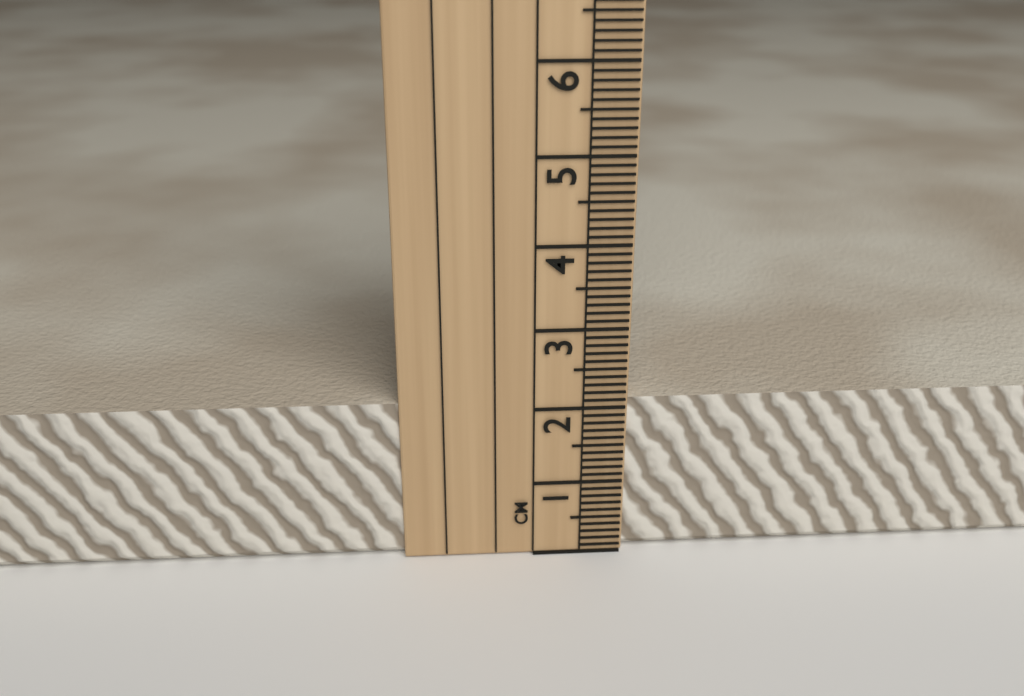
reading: 2.1 cm
